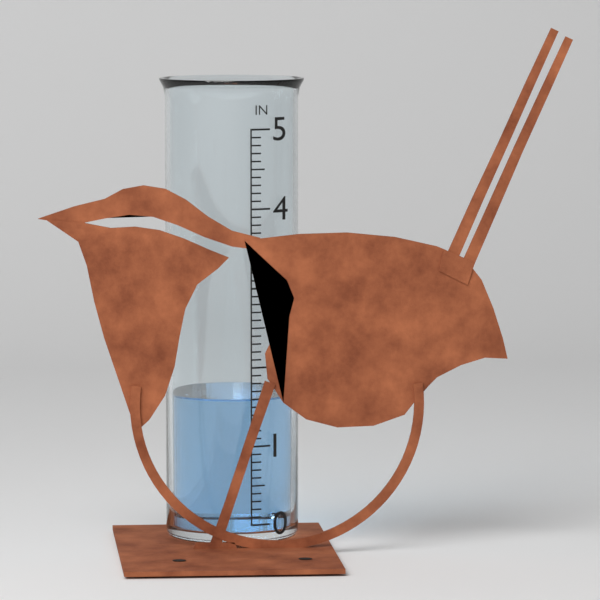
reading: 1.6 in
